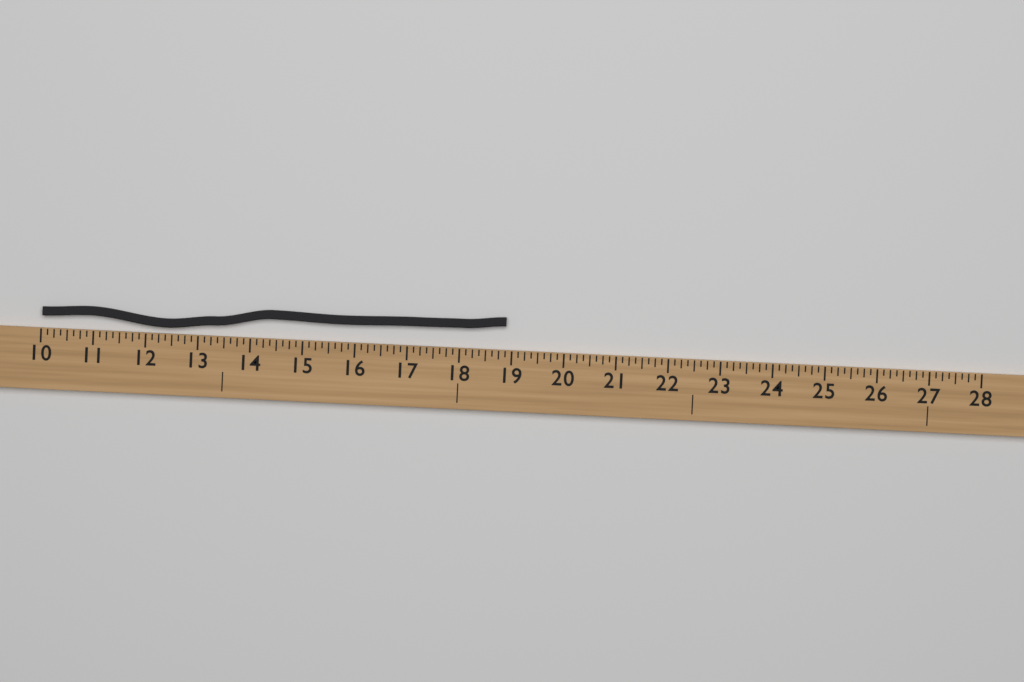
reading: 18.875 (no unit)
